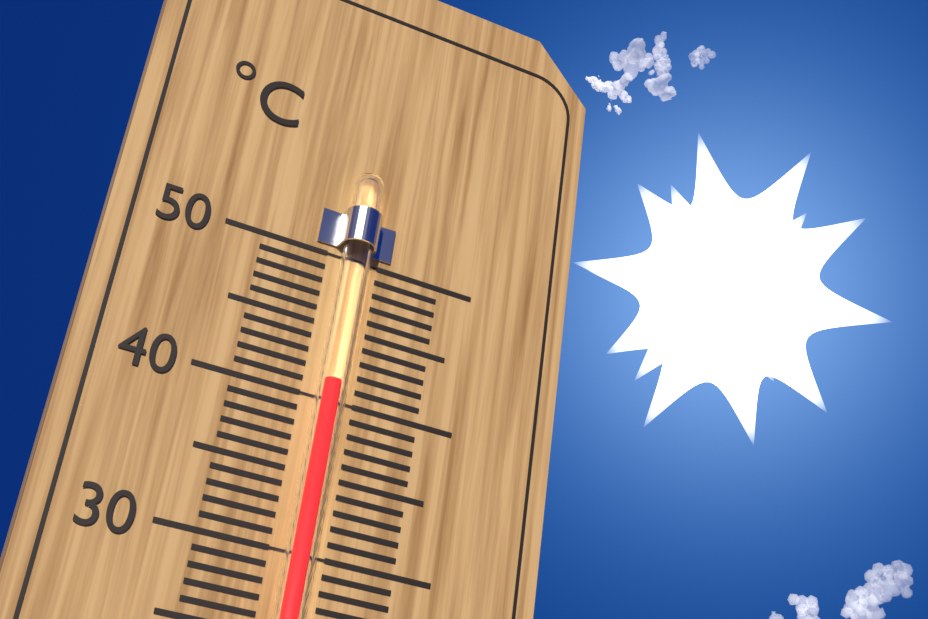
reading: 41 °C
